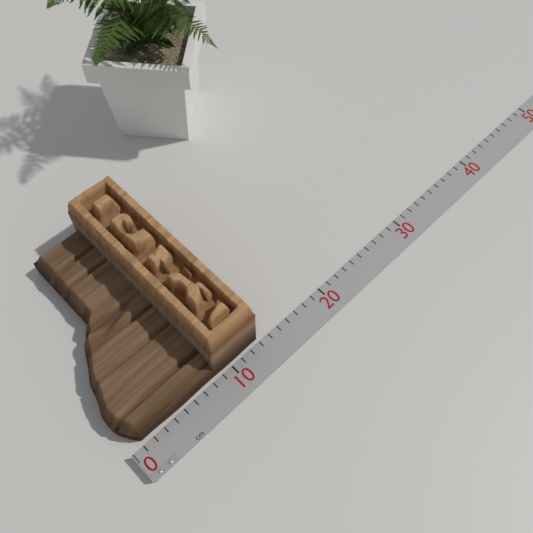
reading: 13 cm
